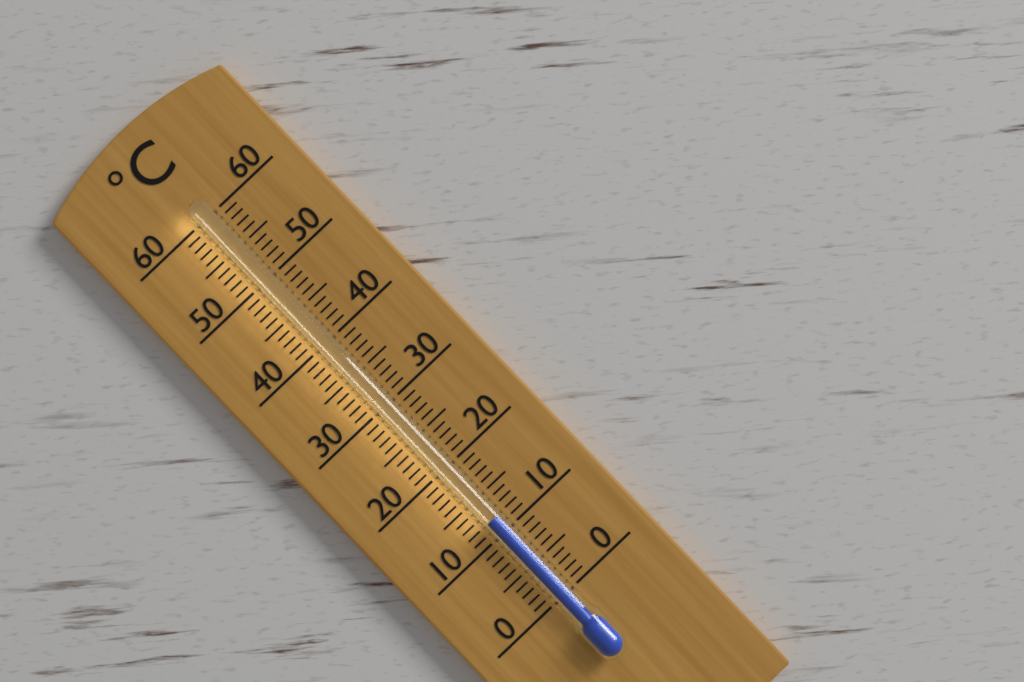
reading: 12 °C
